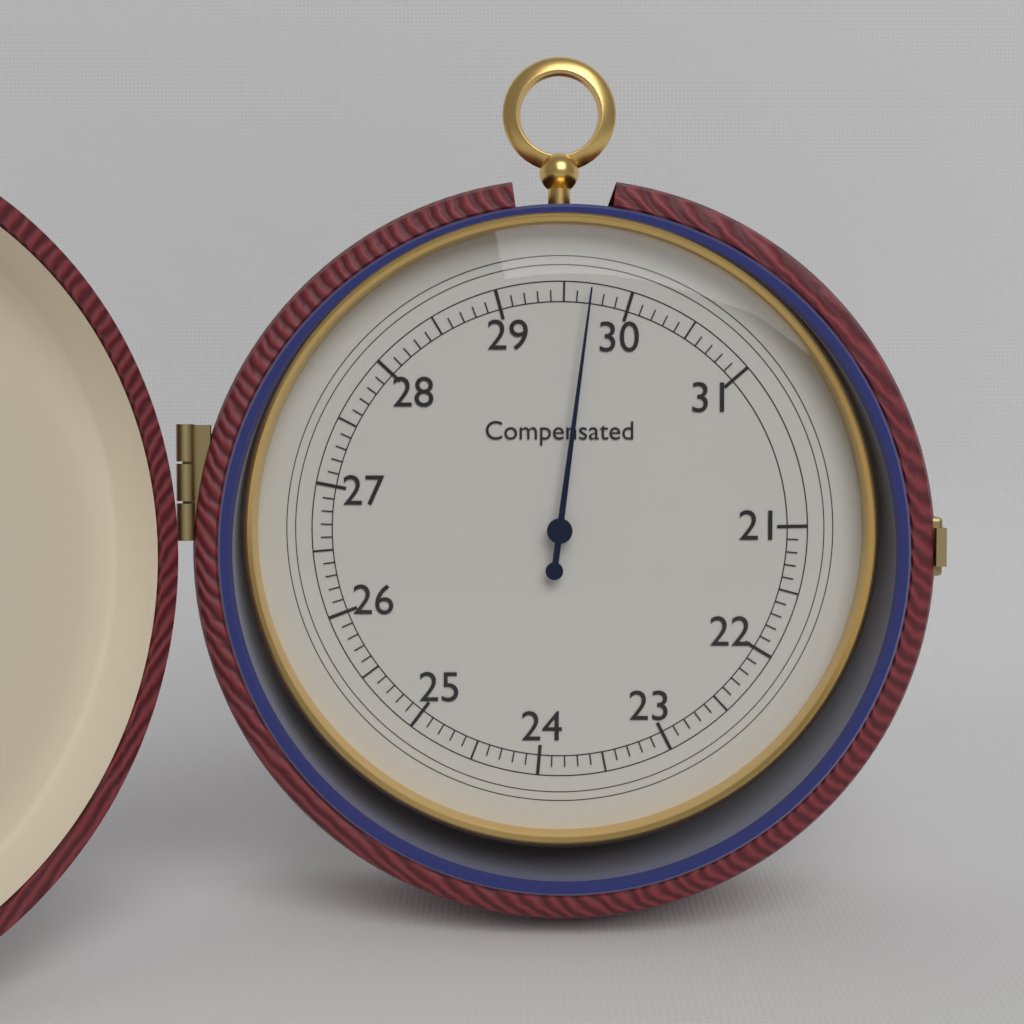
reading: 29.7 (no unit)
